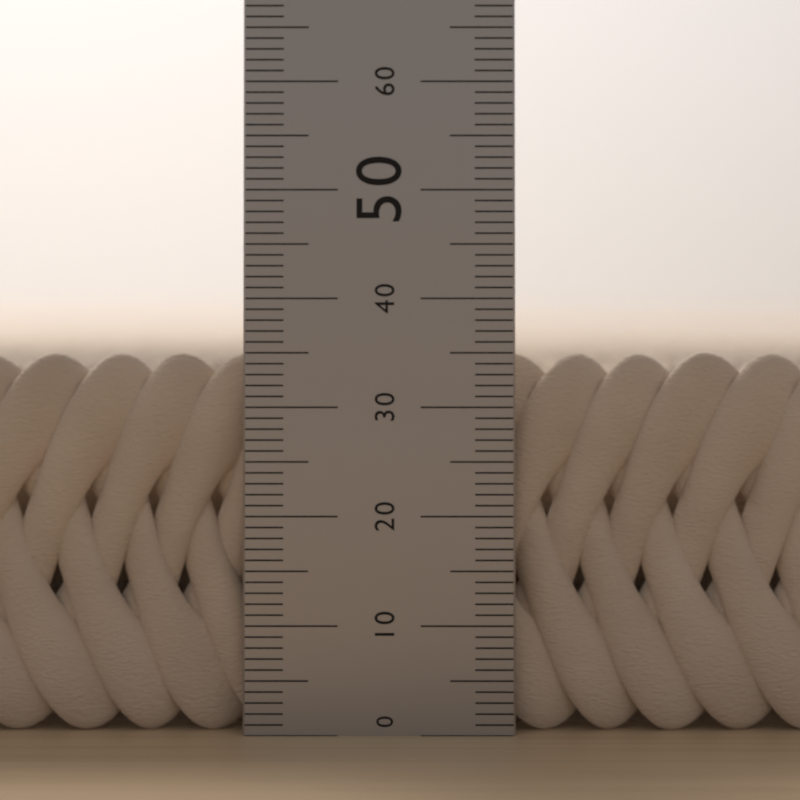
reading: 35 (no unit)
